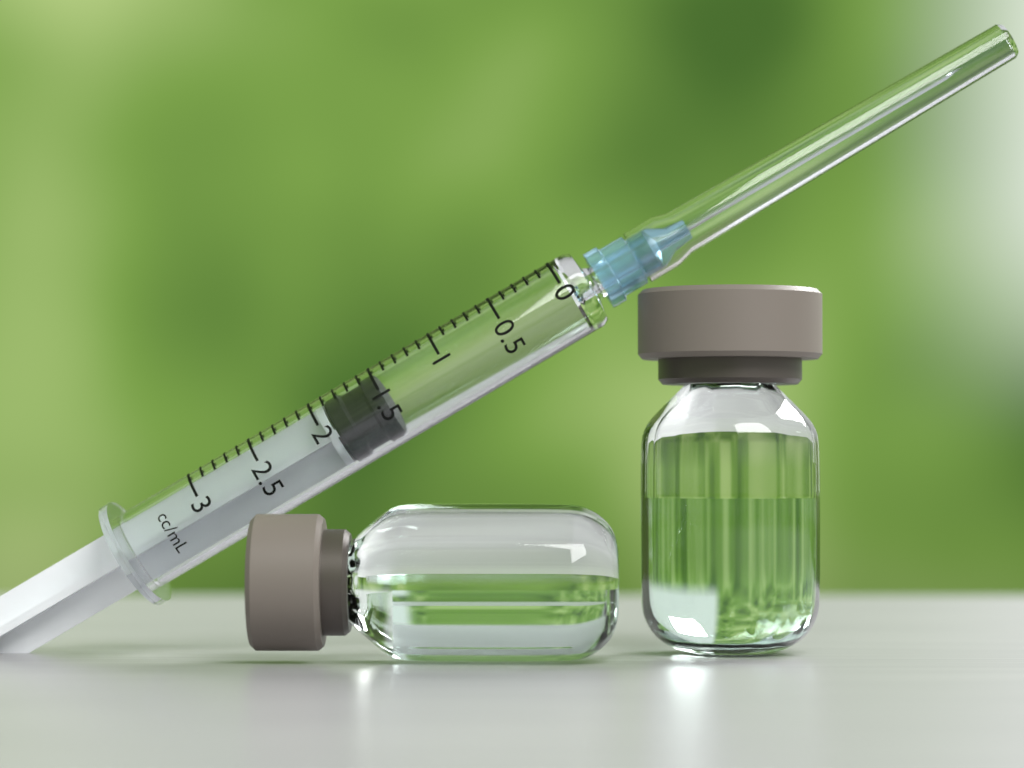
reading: 1.5 mL
